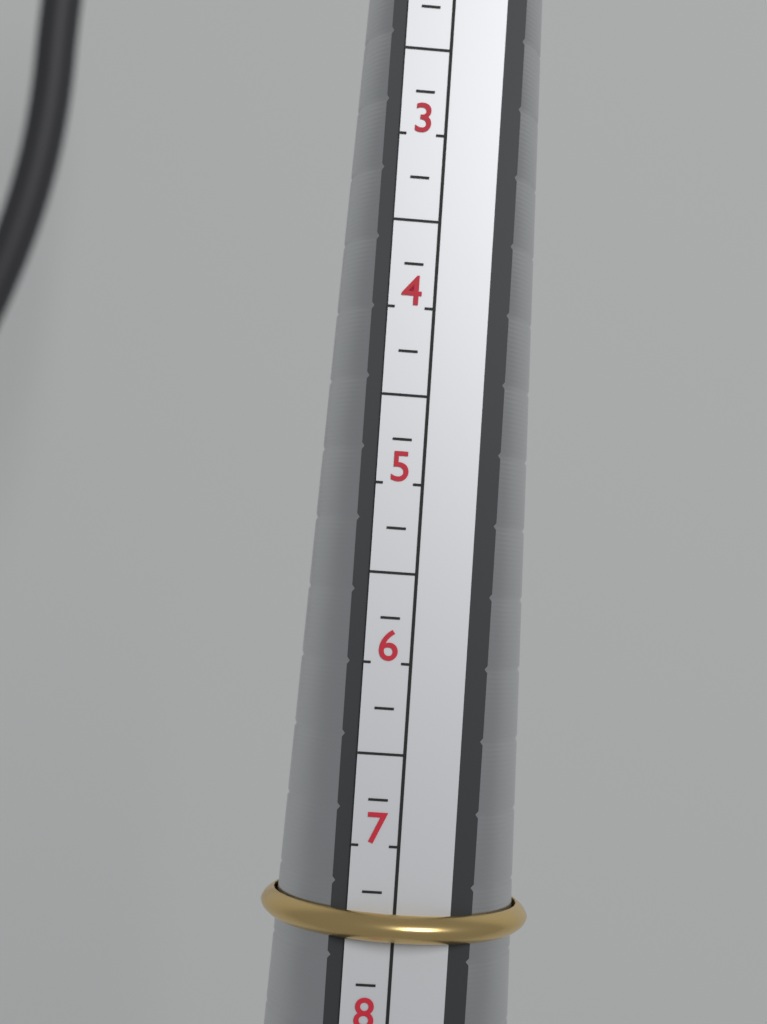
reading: 7.50 (no unit)
